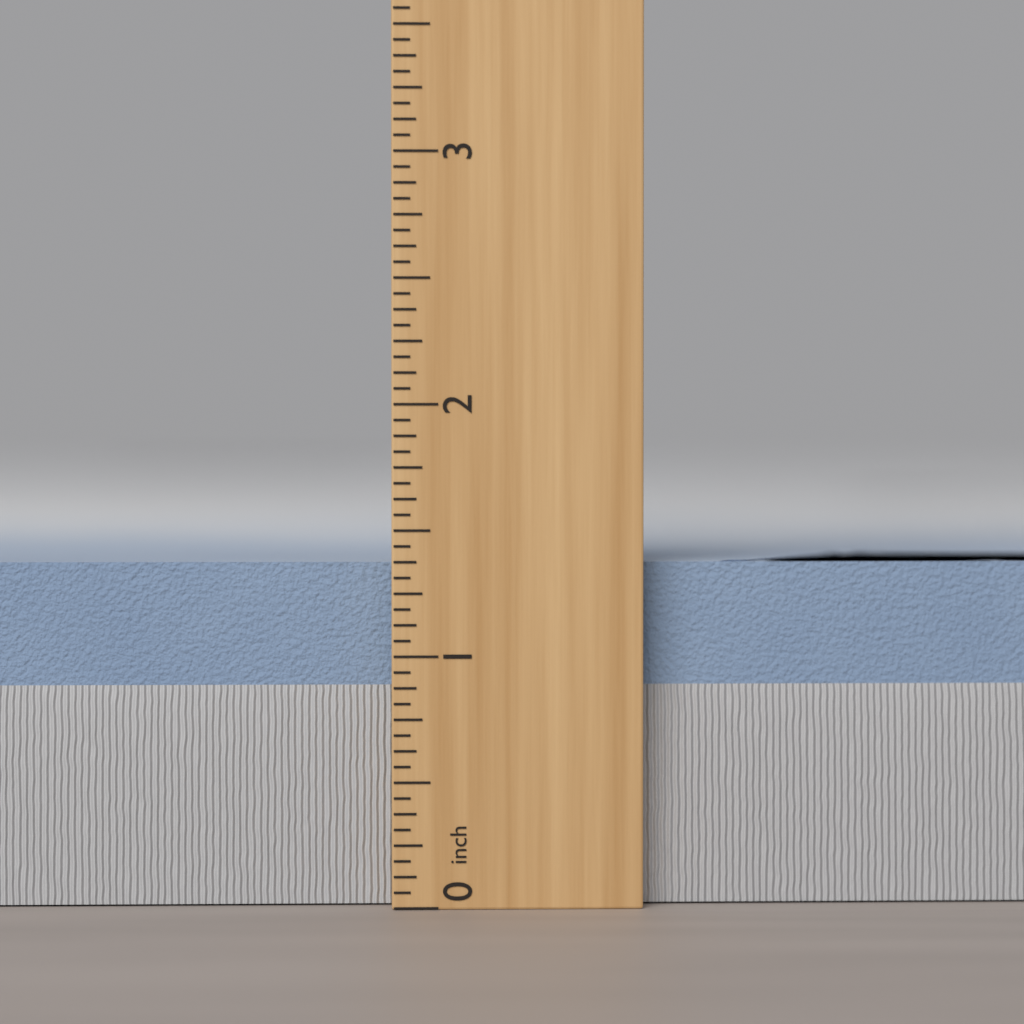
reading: 1.3750 inch
